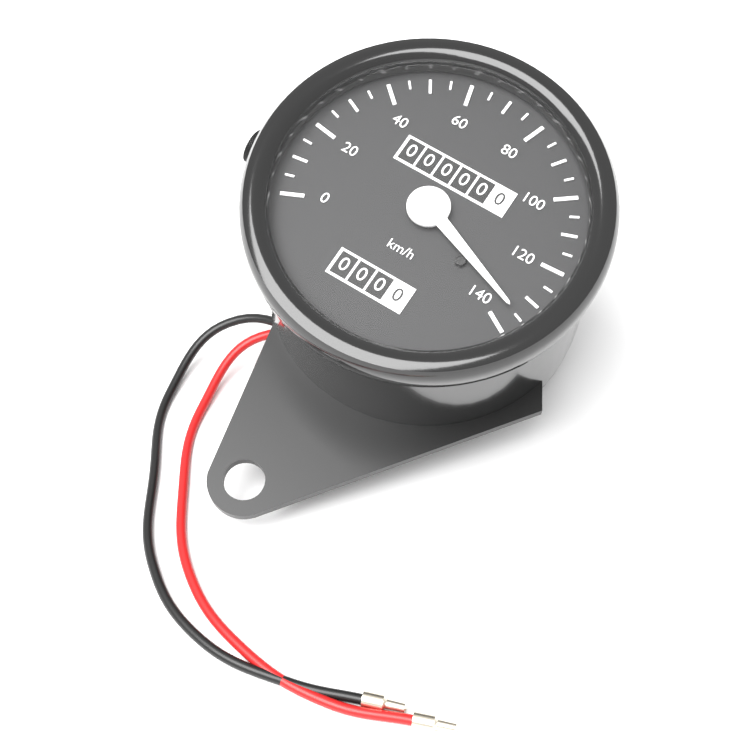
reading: 135 km/h
